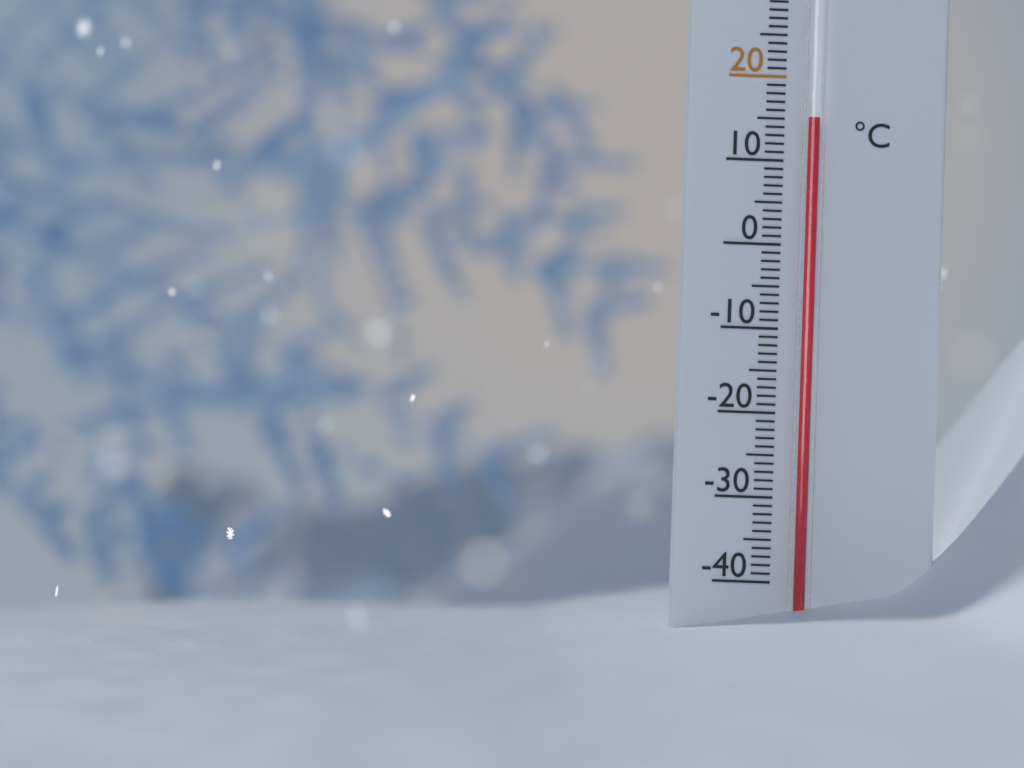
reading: 15 °C
